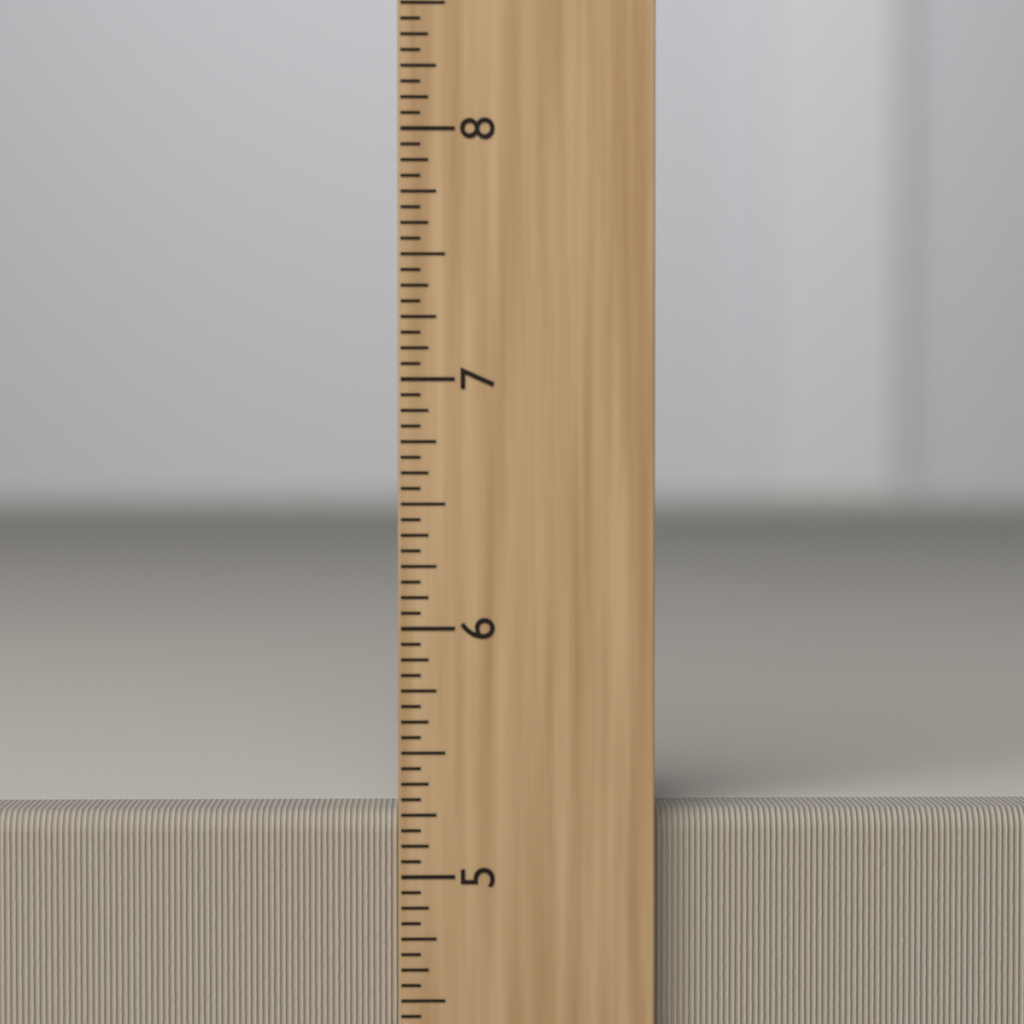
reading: 5.2500 inch
